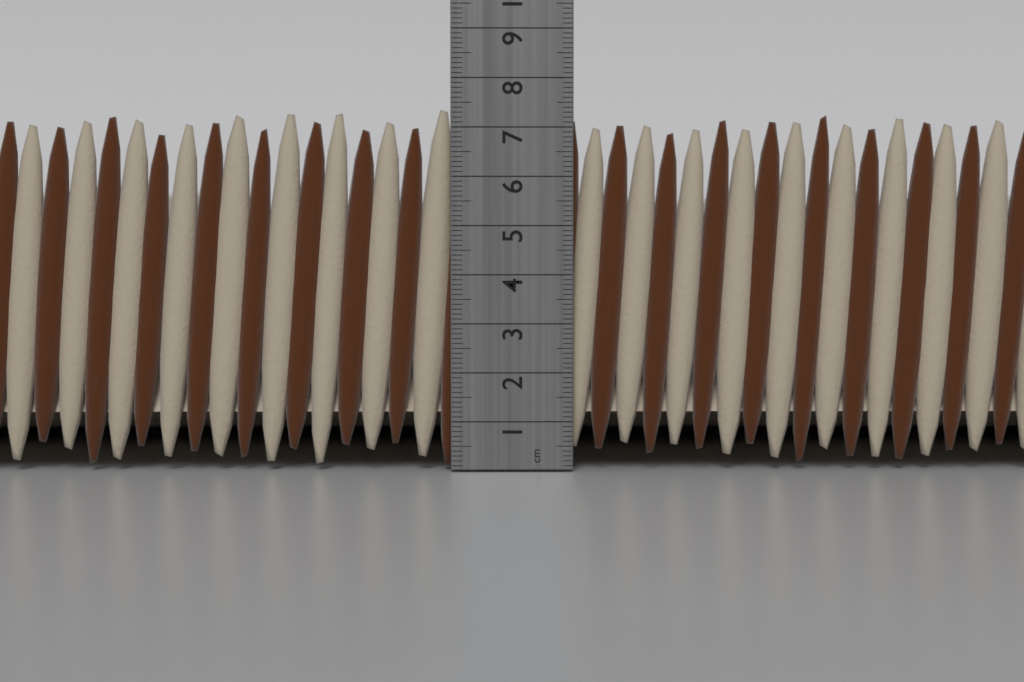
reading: 7.4 cm
